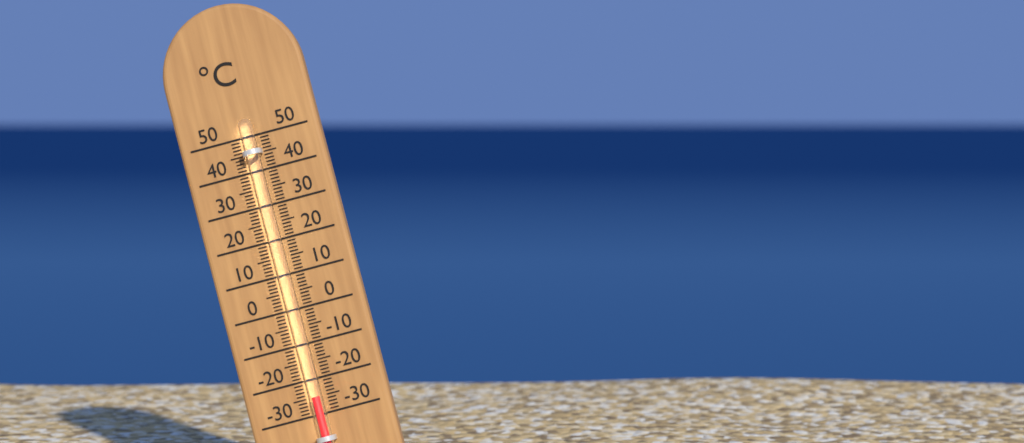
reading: -25 °C
